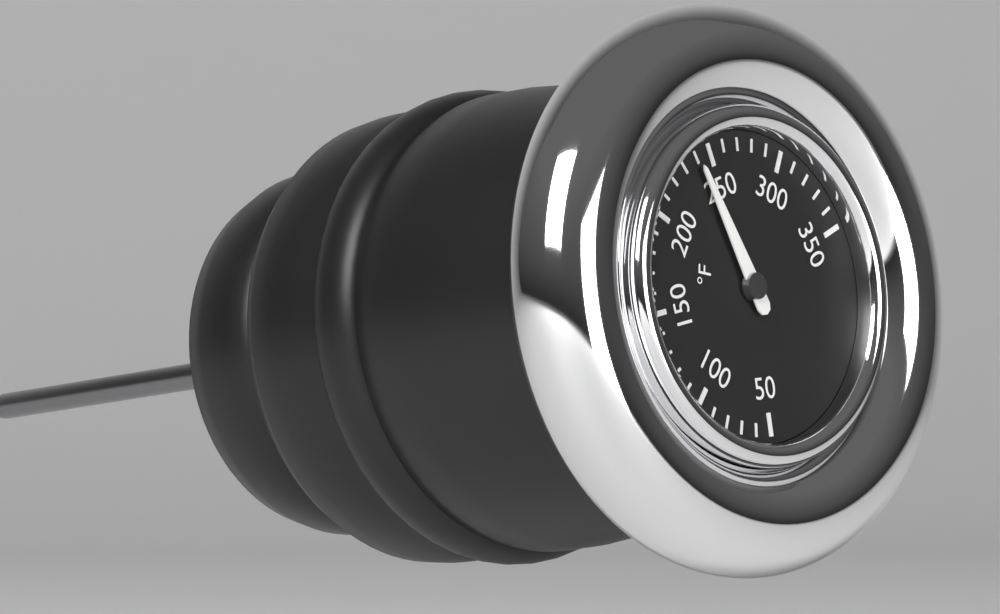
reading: 240 °F
